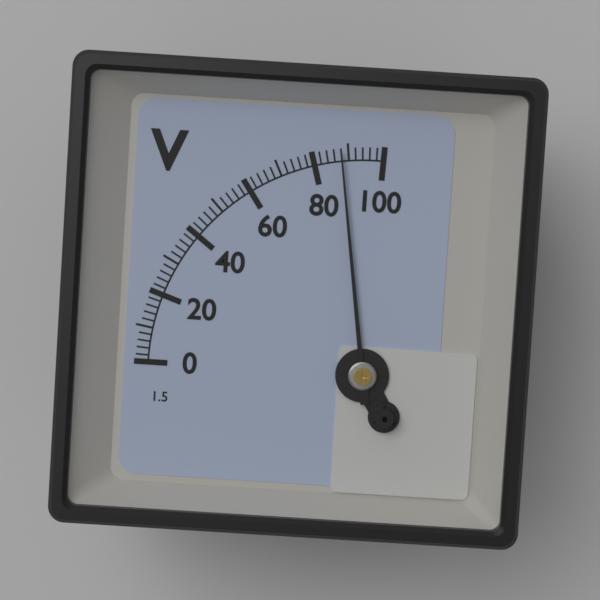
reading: 88 V
